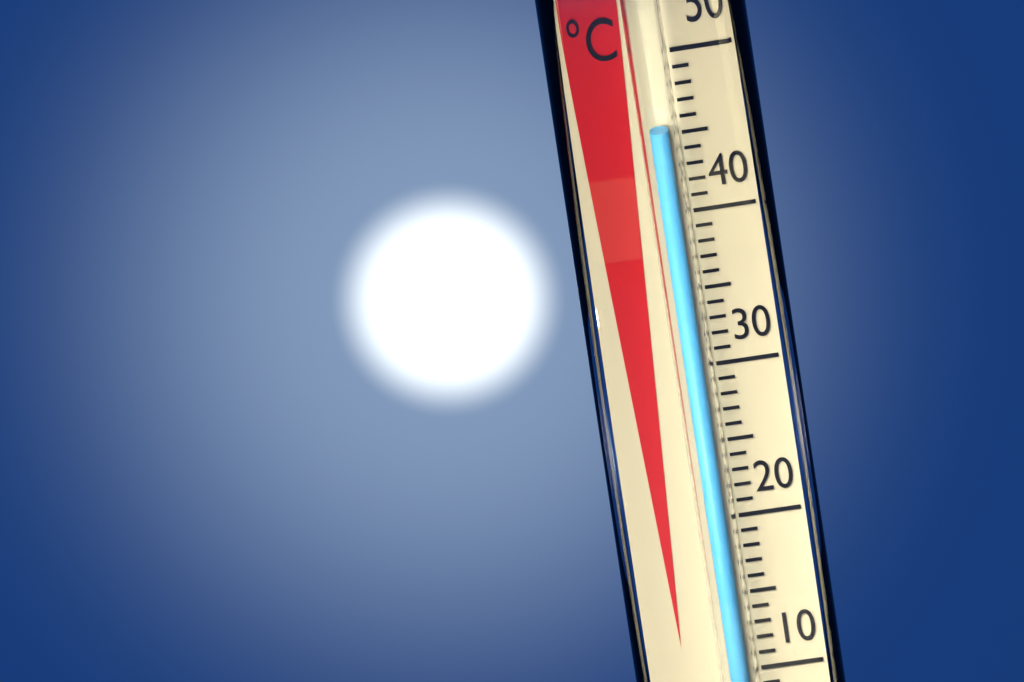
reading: 46 °C
